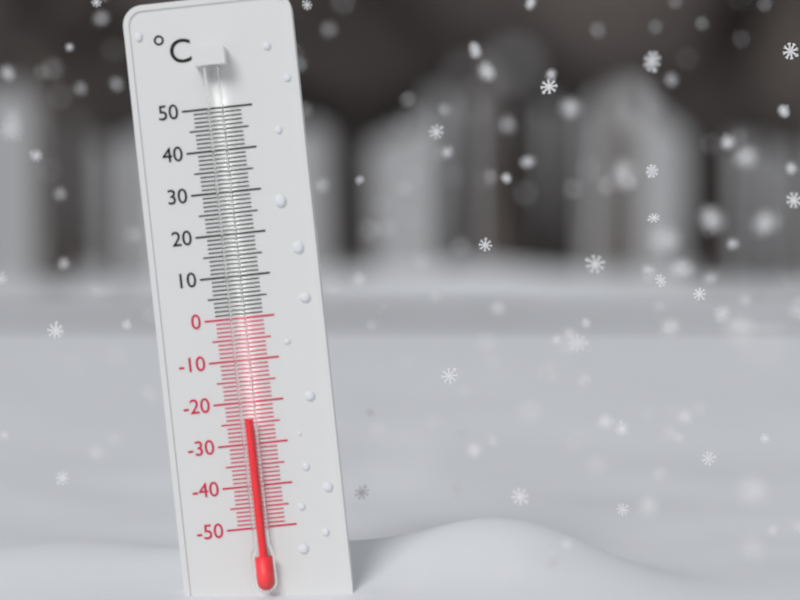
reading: -24 °C
